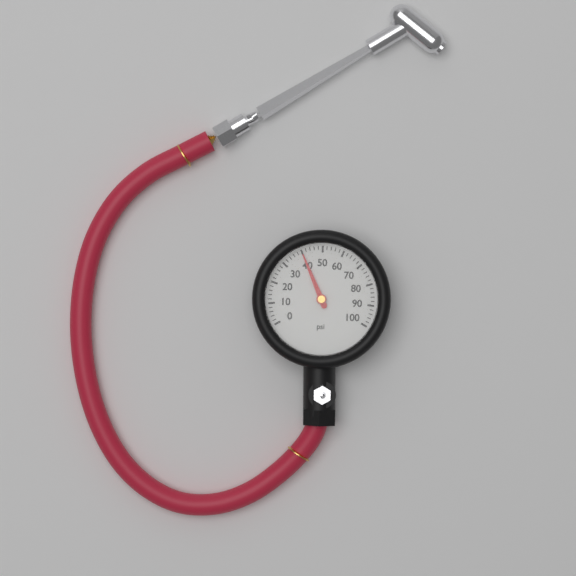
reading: 40 psi
